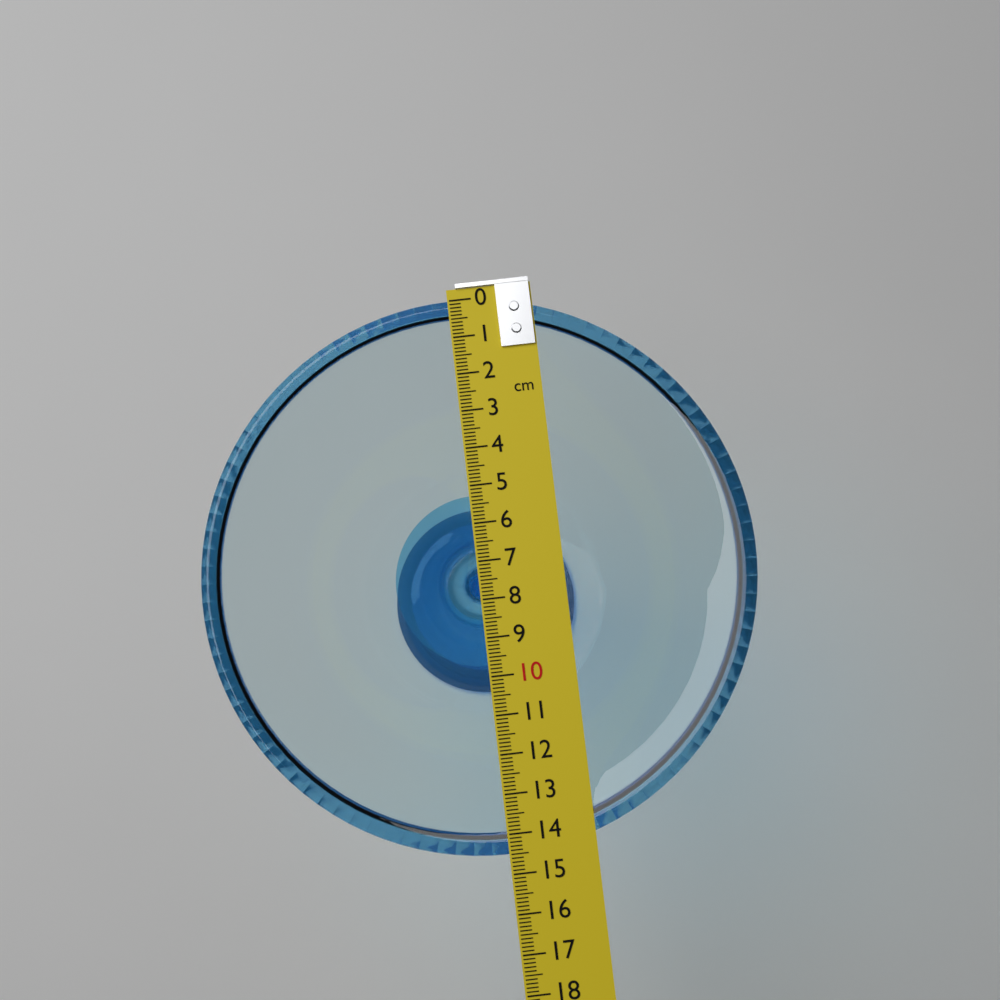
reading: 14.5 cm
